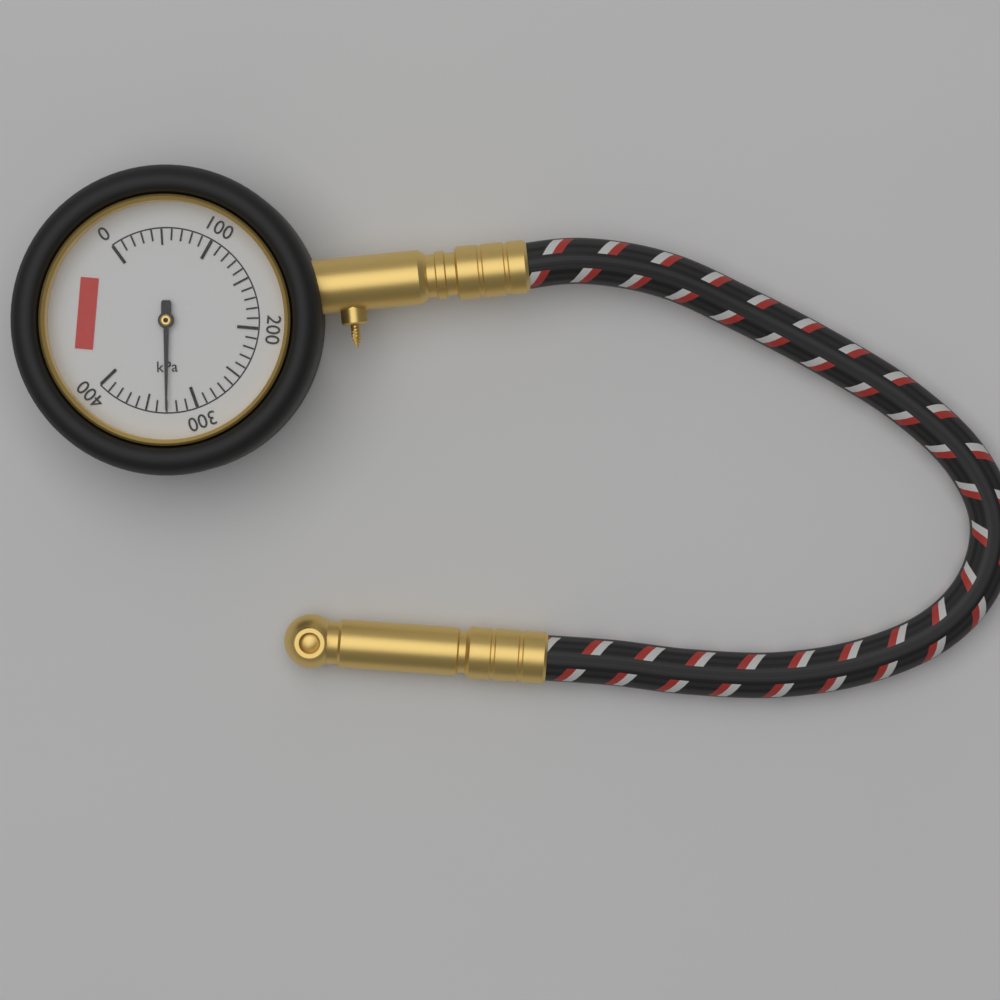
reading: 330 kPa
